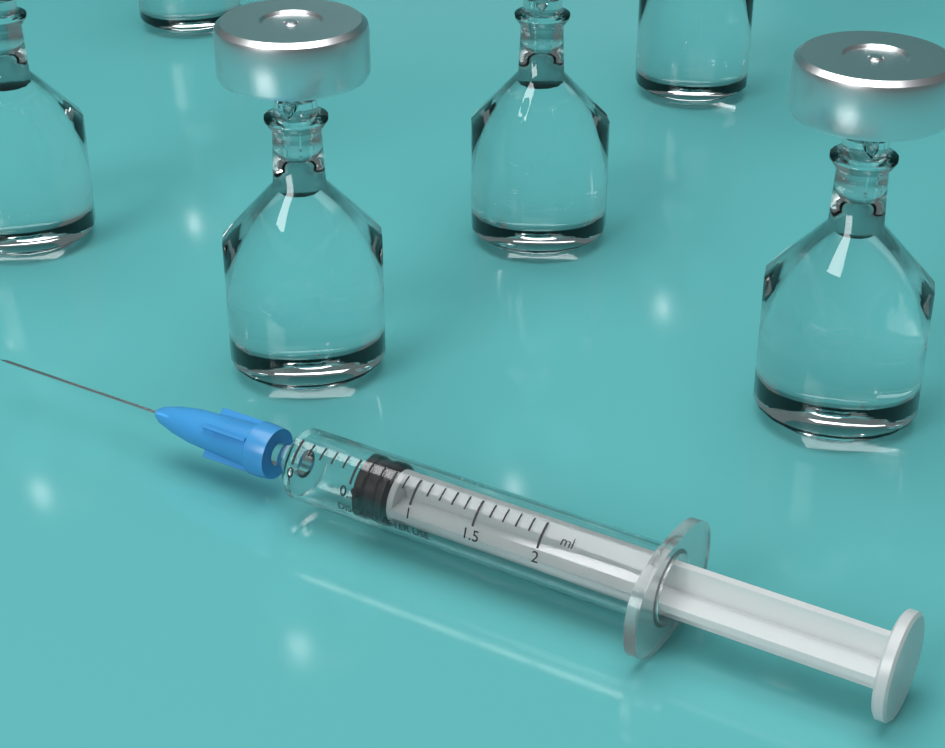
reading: 0.5 ml
